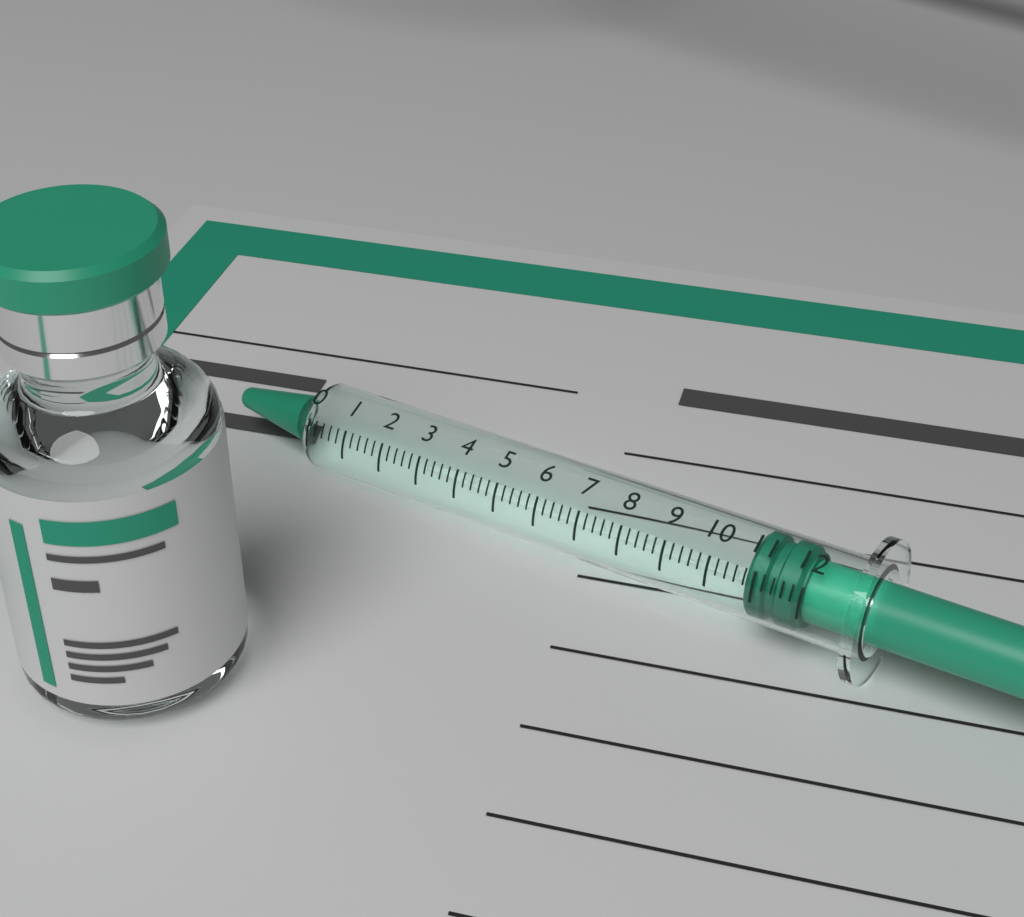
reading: 10.8 (no unit)
